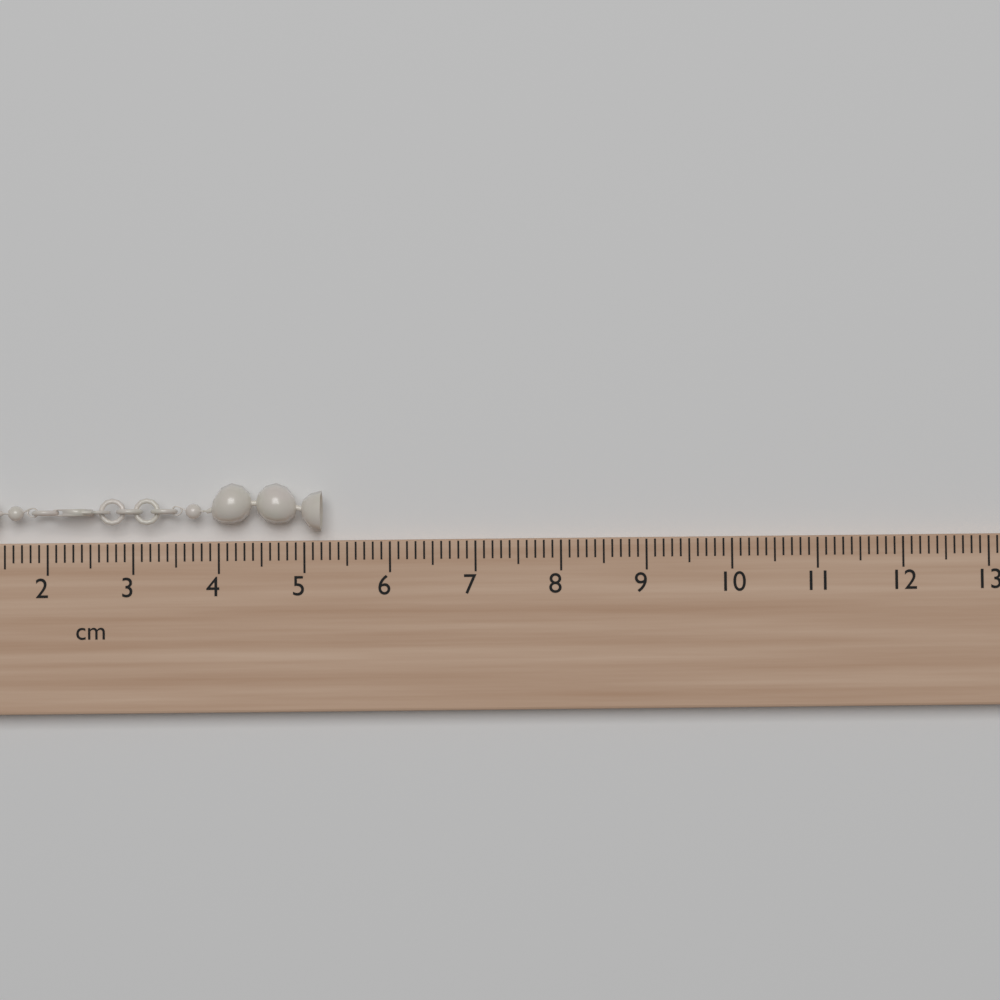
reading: 5.2 cm
